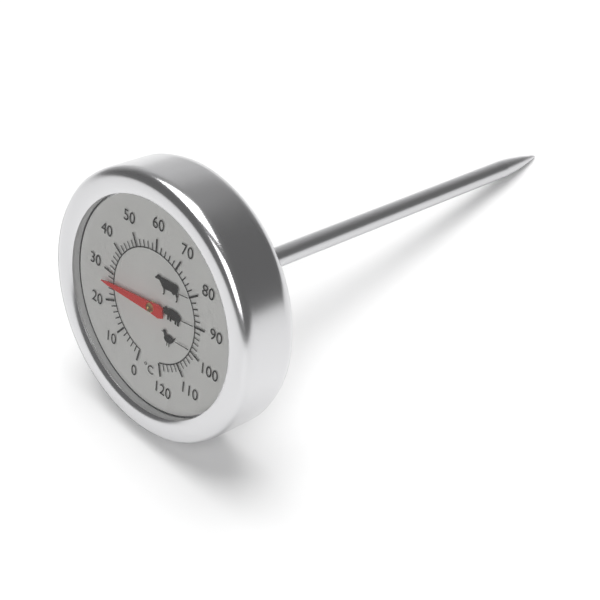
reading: 26 °C
